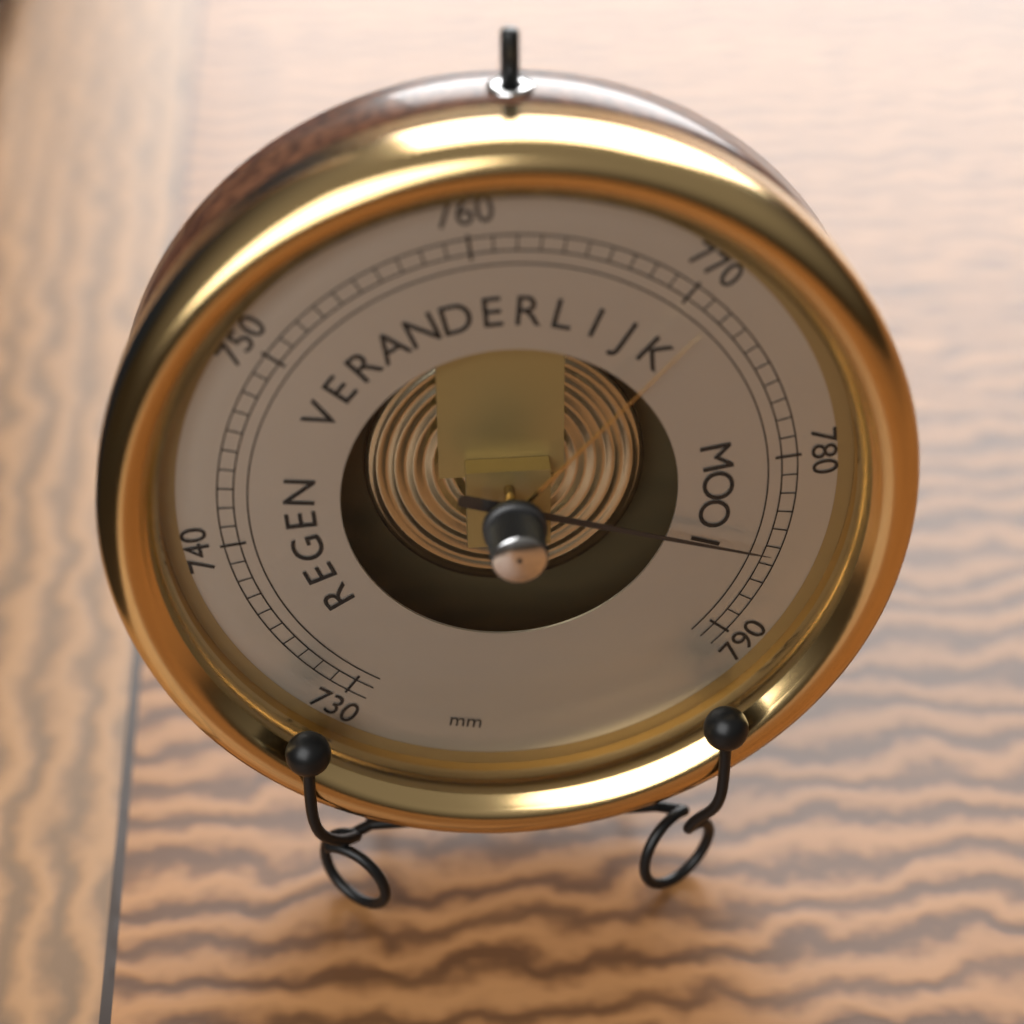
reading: 785 mm
